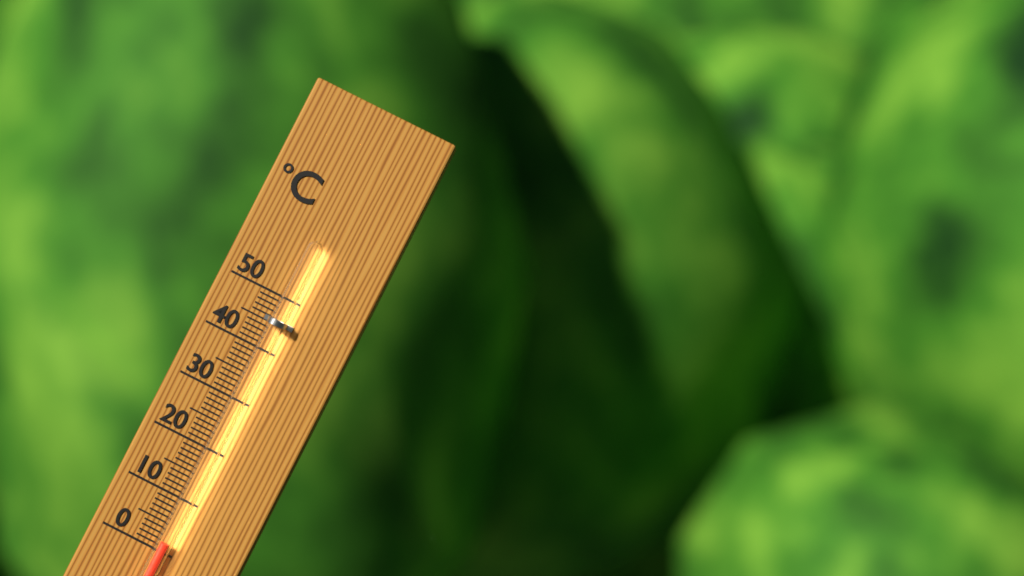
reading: 2 °C
